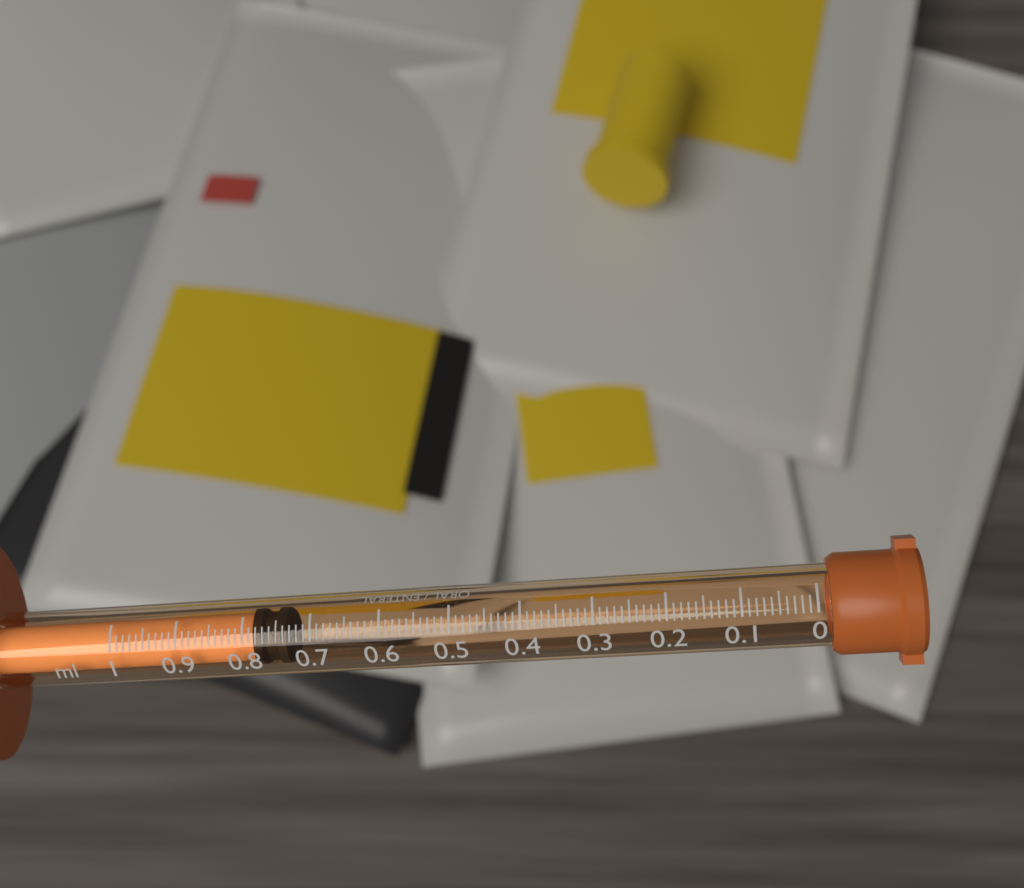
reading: 0.74 ml
